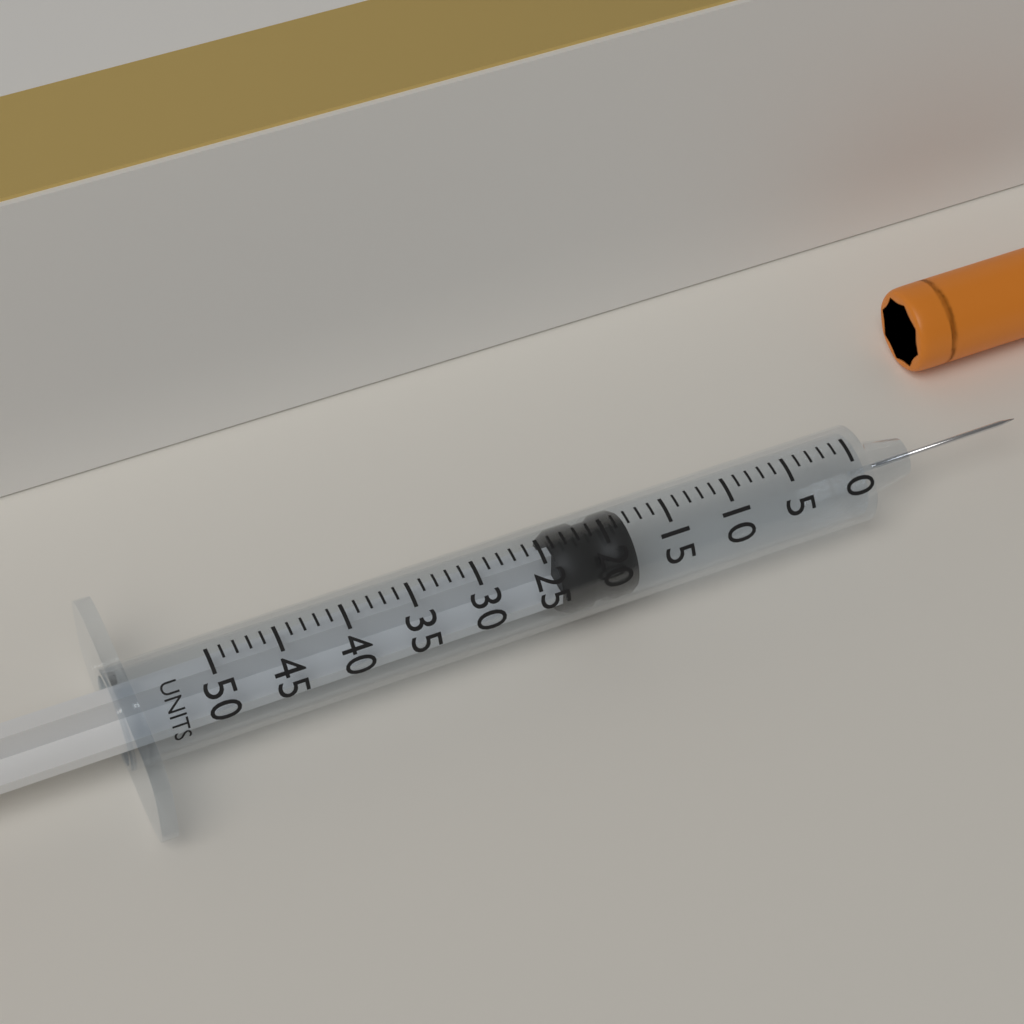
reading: 18 units
